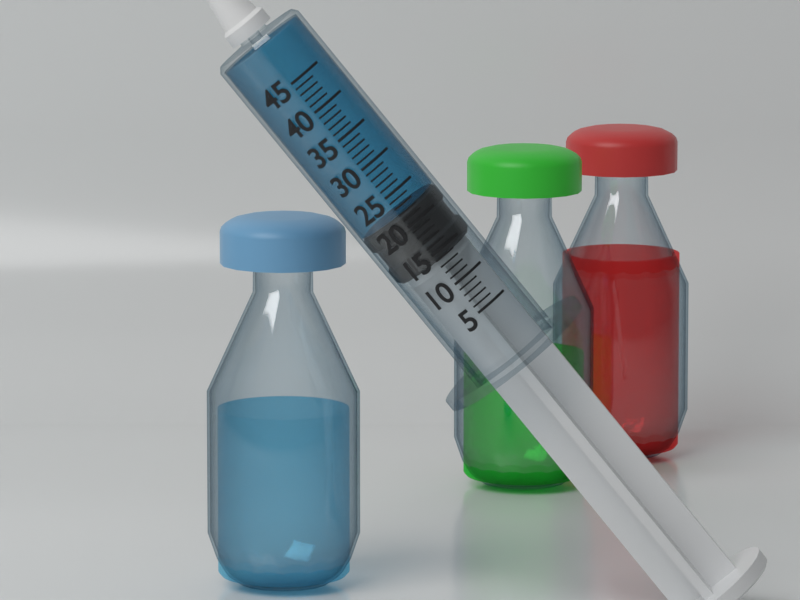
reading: 22 (no unit)
